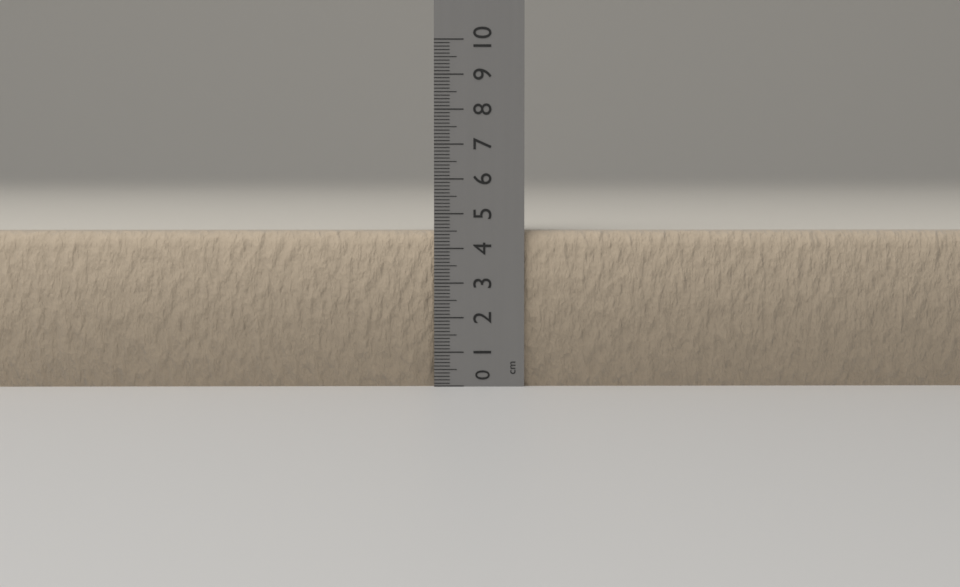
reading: 4.5 cm
